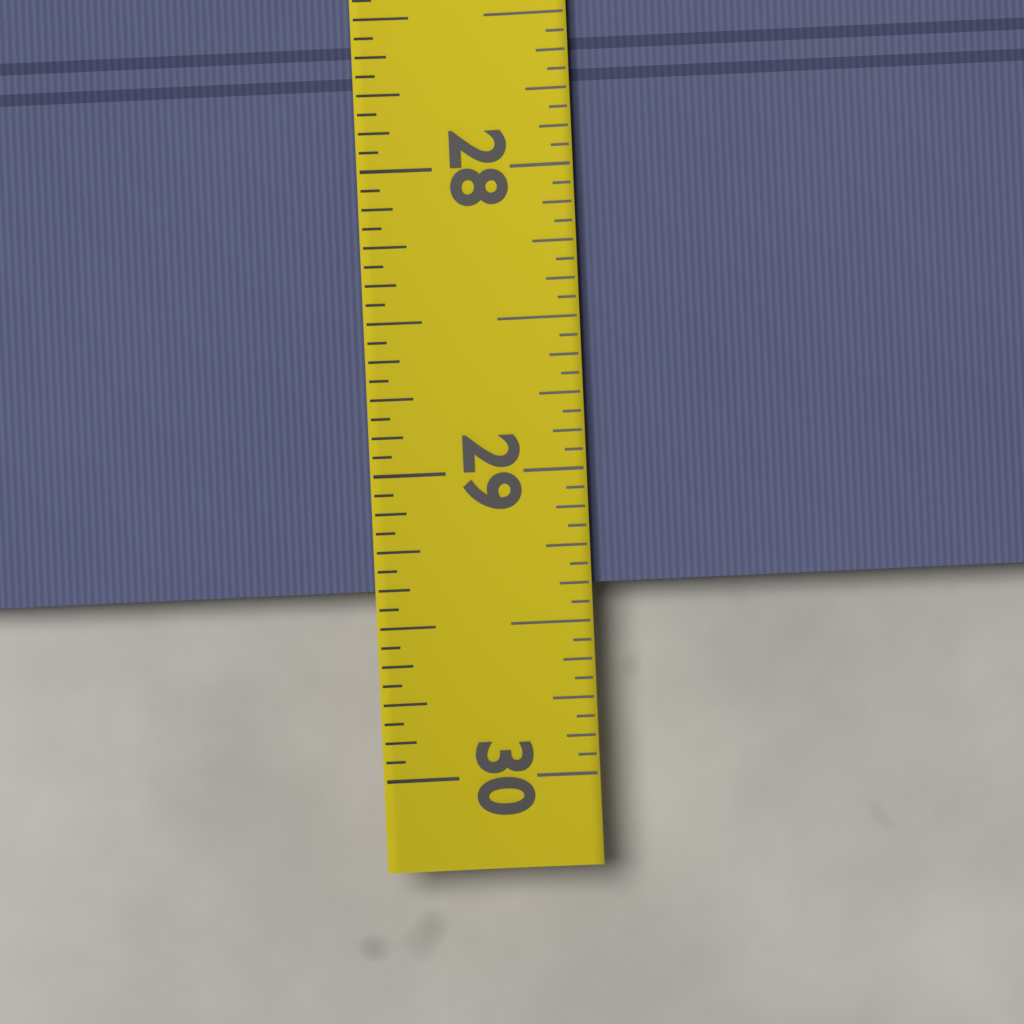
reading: 29.3750 (no unit)
